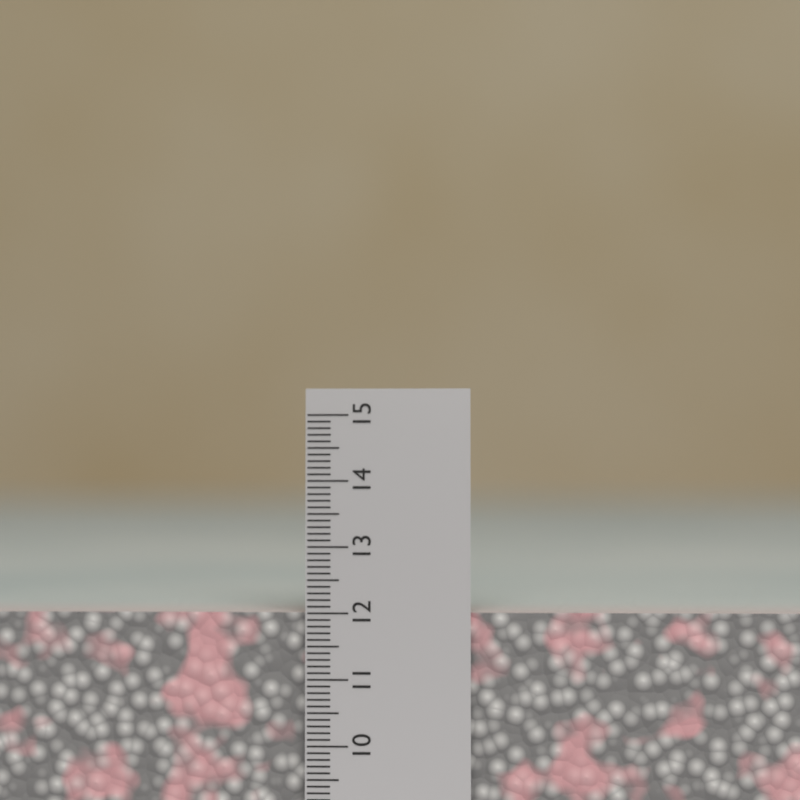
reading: 12.0 cm
